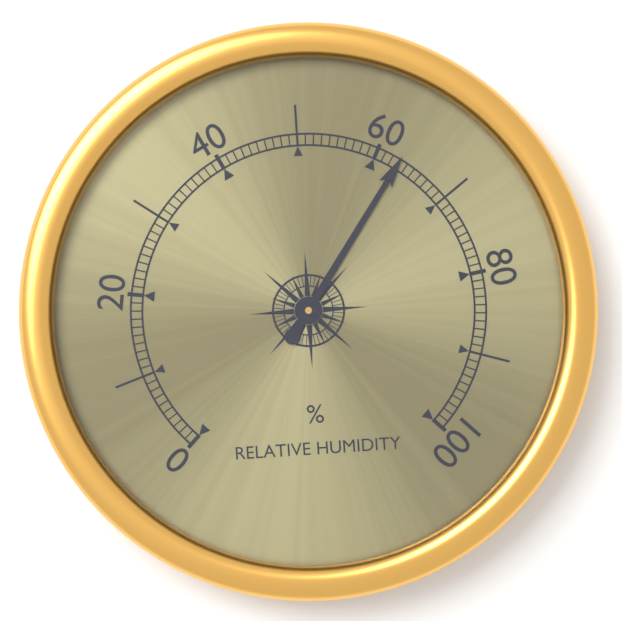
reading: 63 %
